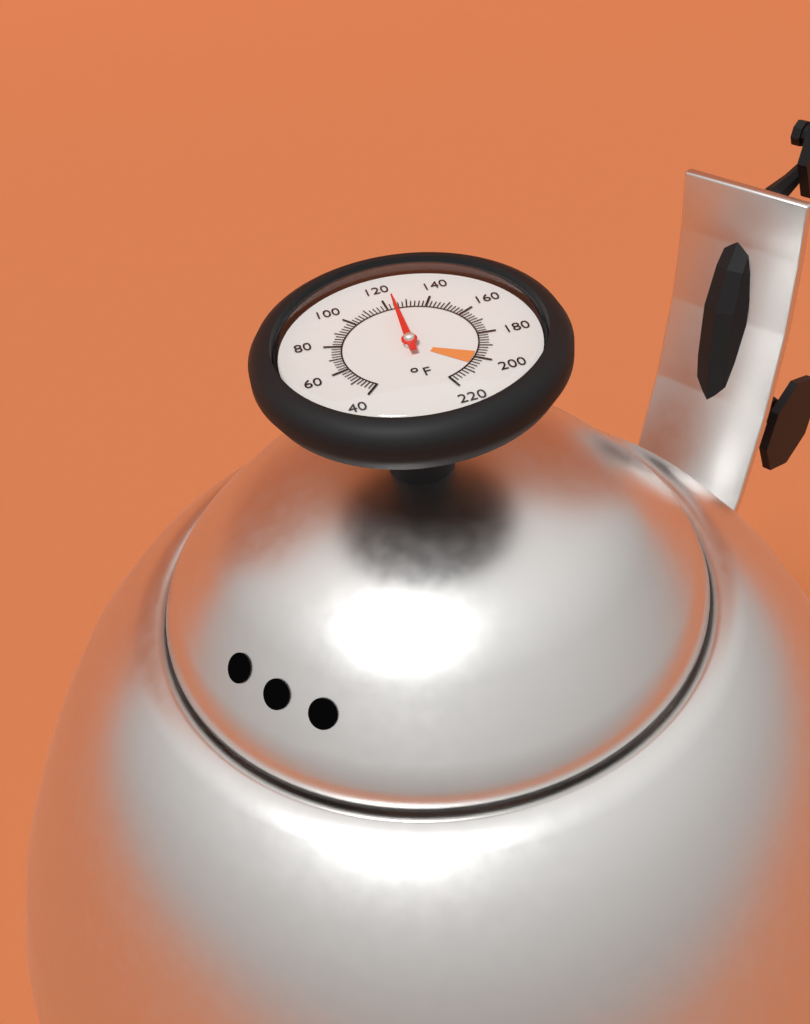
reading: 124 °F
